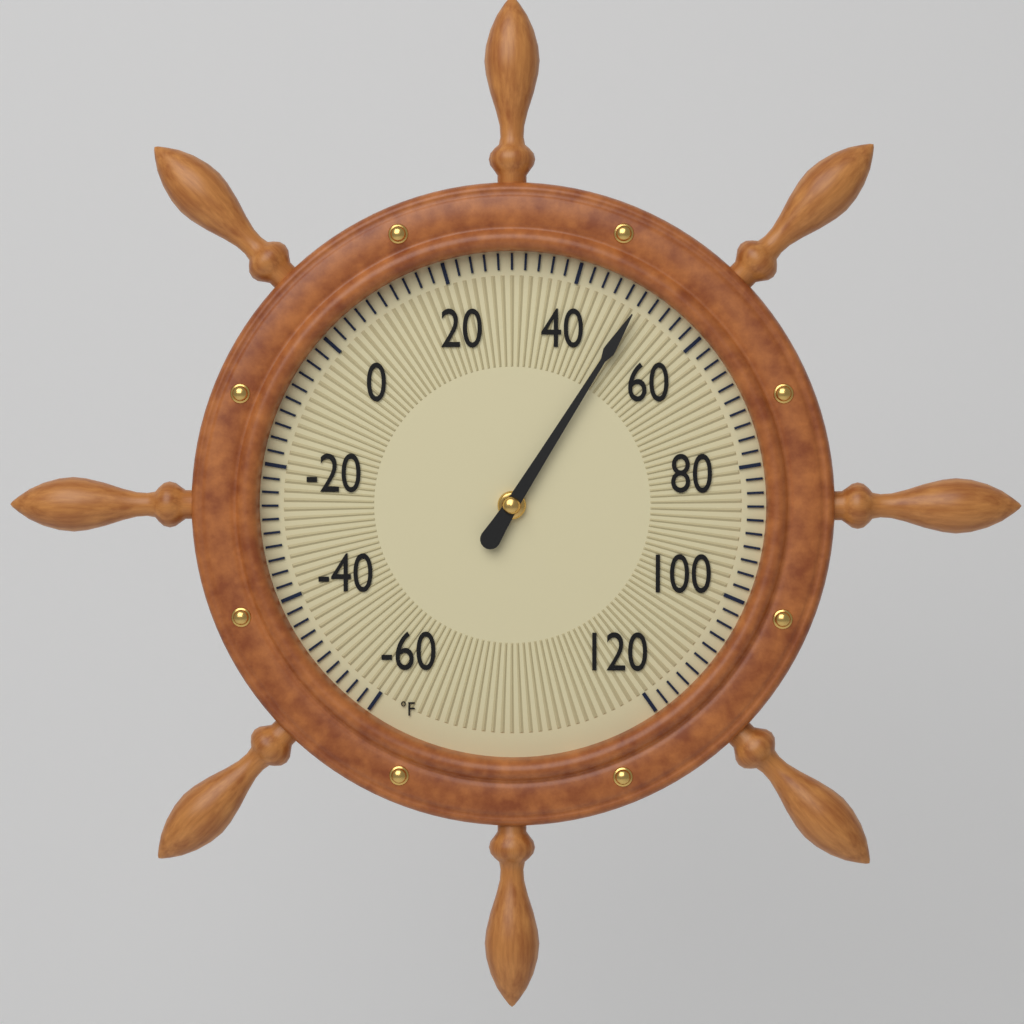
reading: 50 °F
